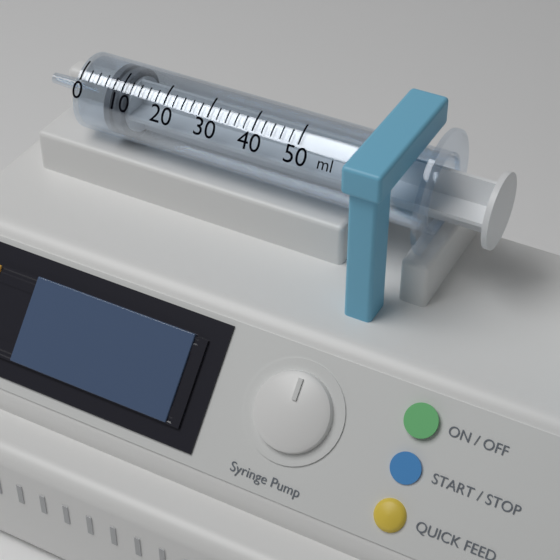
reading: 6 ml
